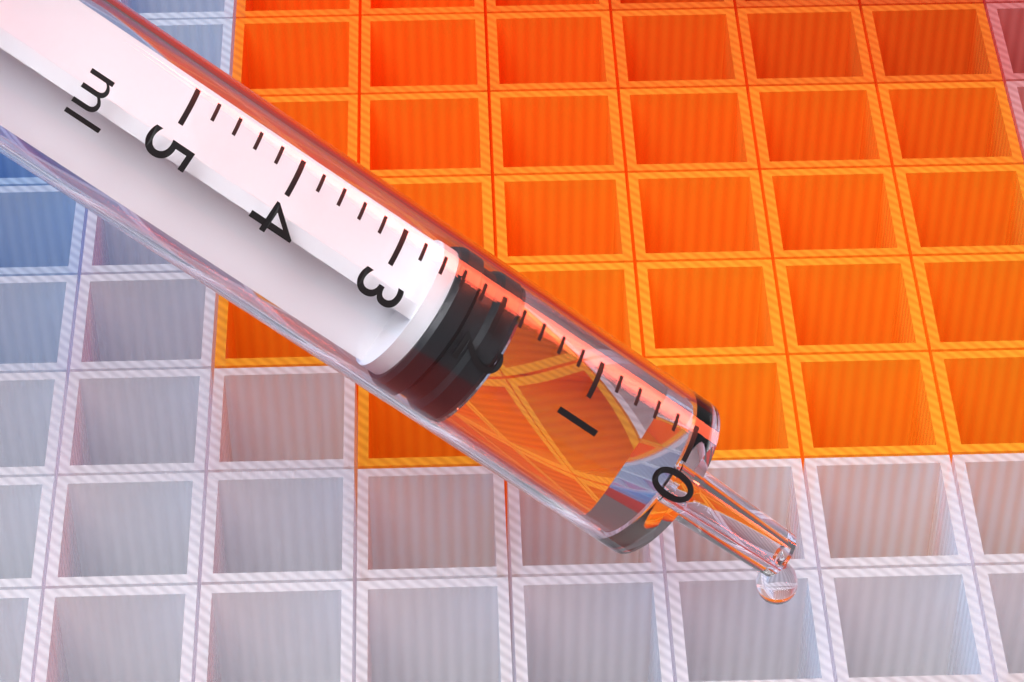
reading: 1.8 ml
